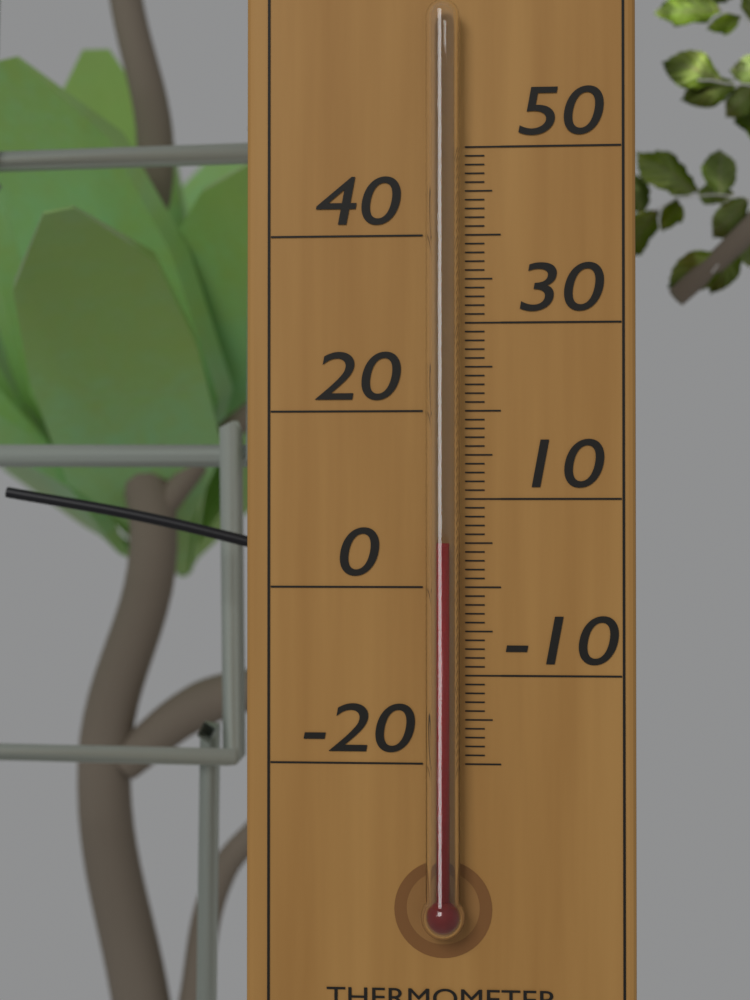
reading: 5 °C
